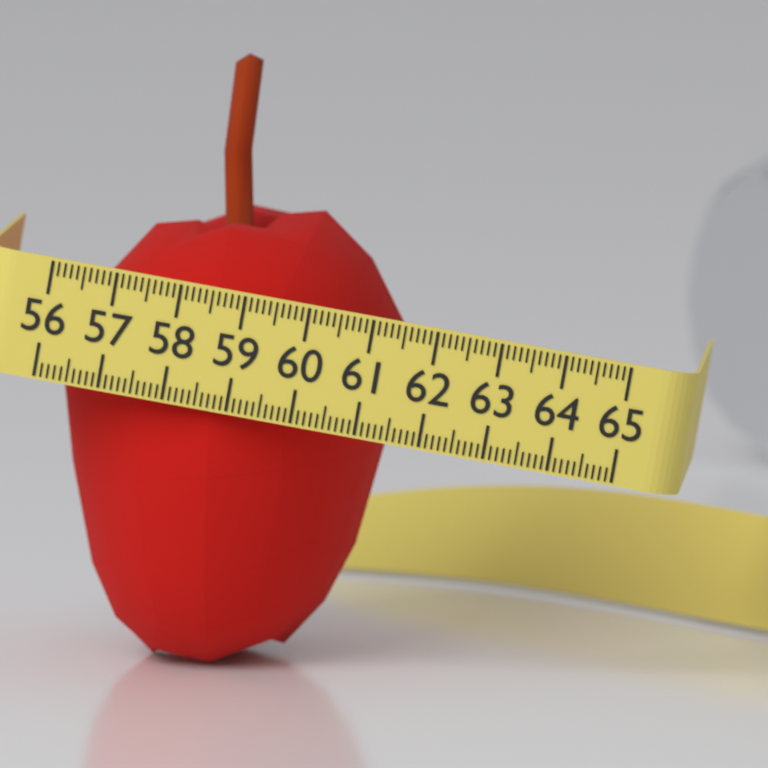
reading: 61.3 (no unit)
